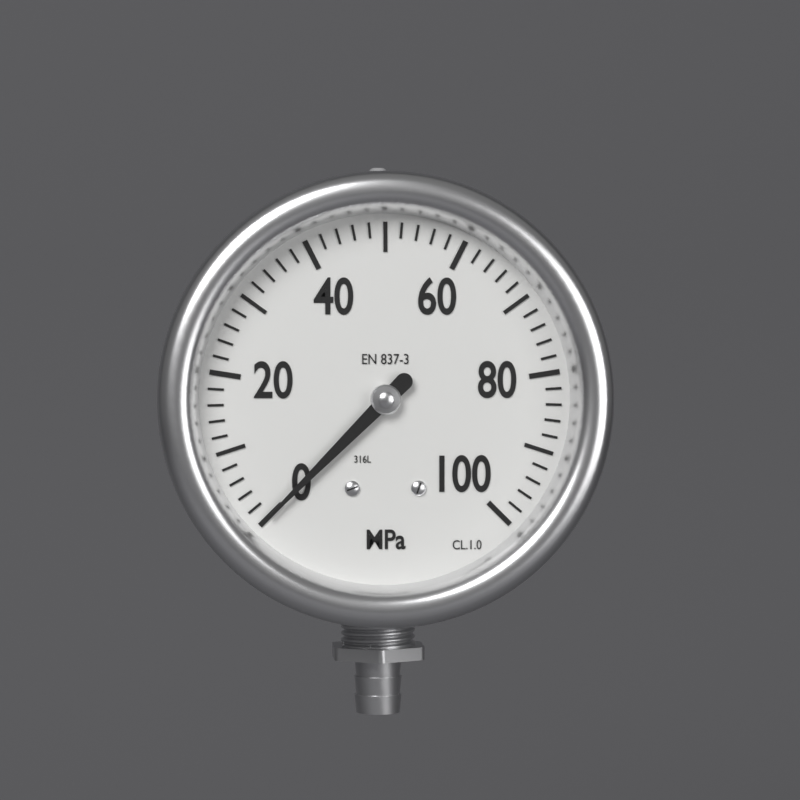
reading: 0 MPa
